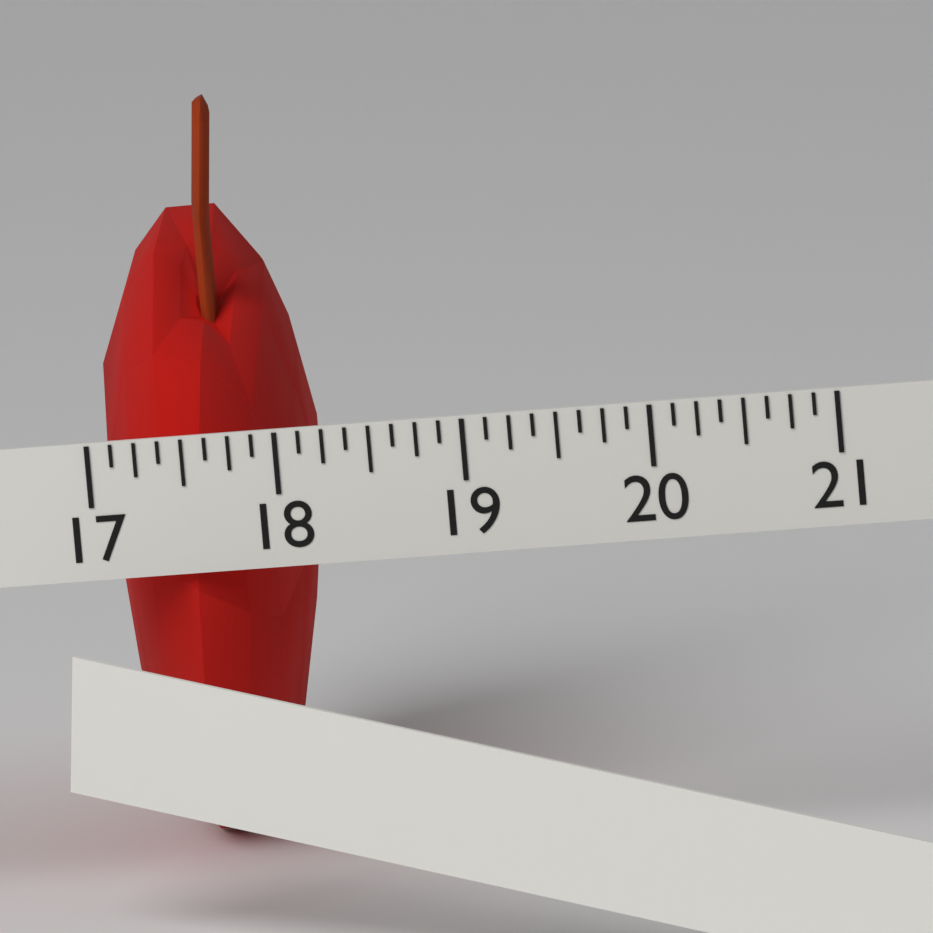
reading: 18.125 (no unit)
